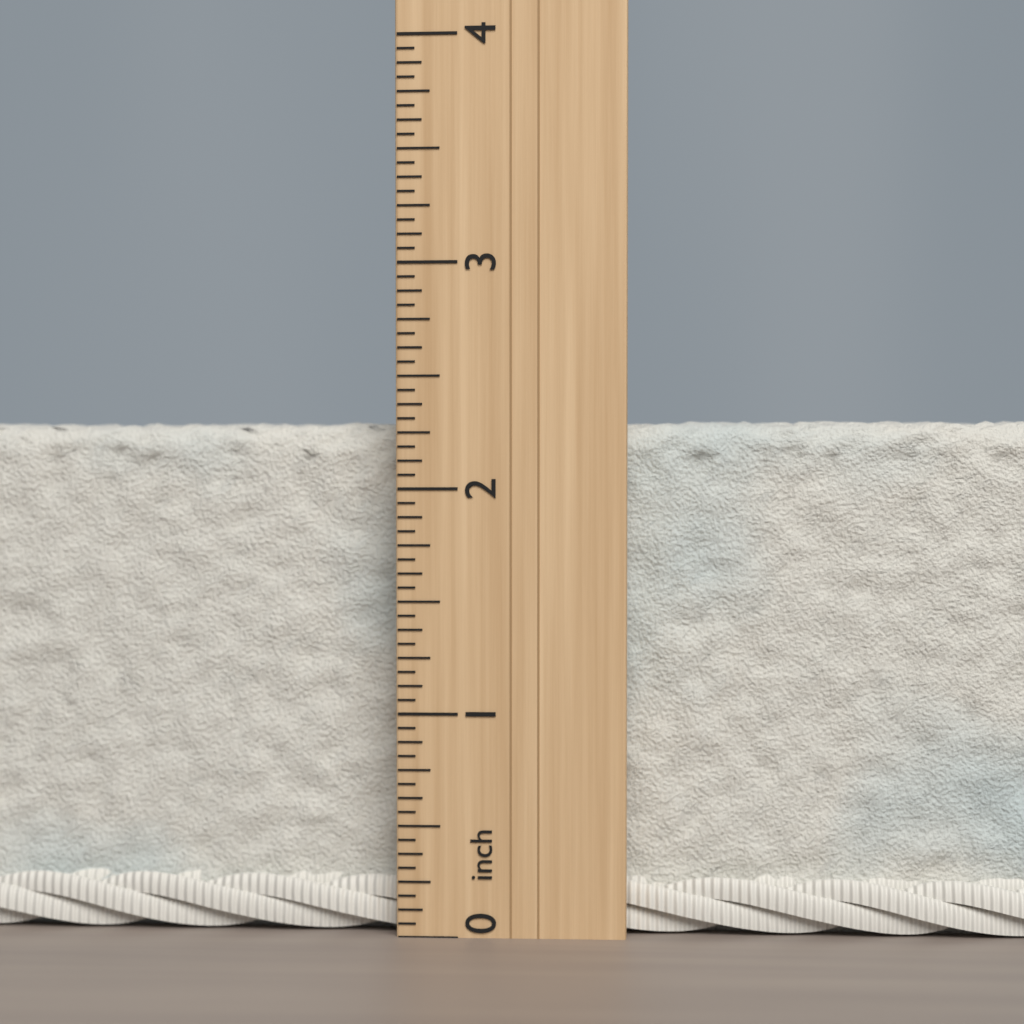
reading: 2.3125 inch
